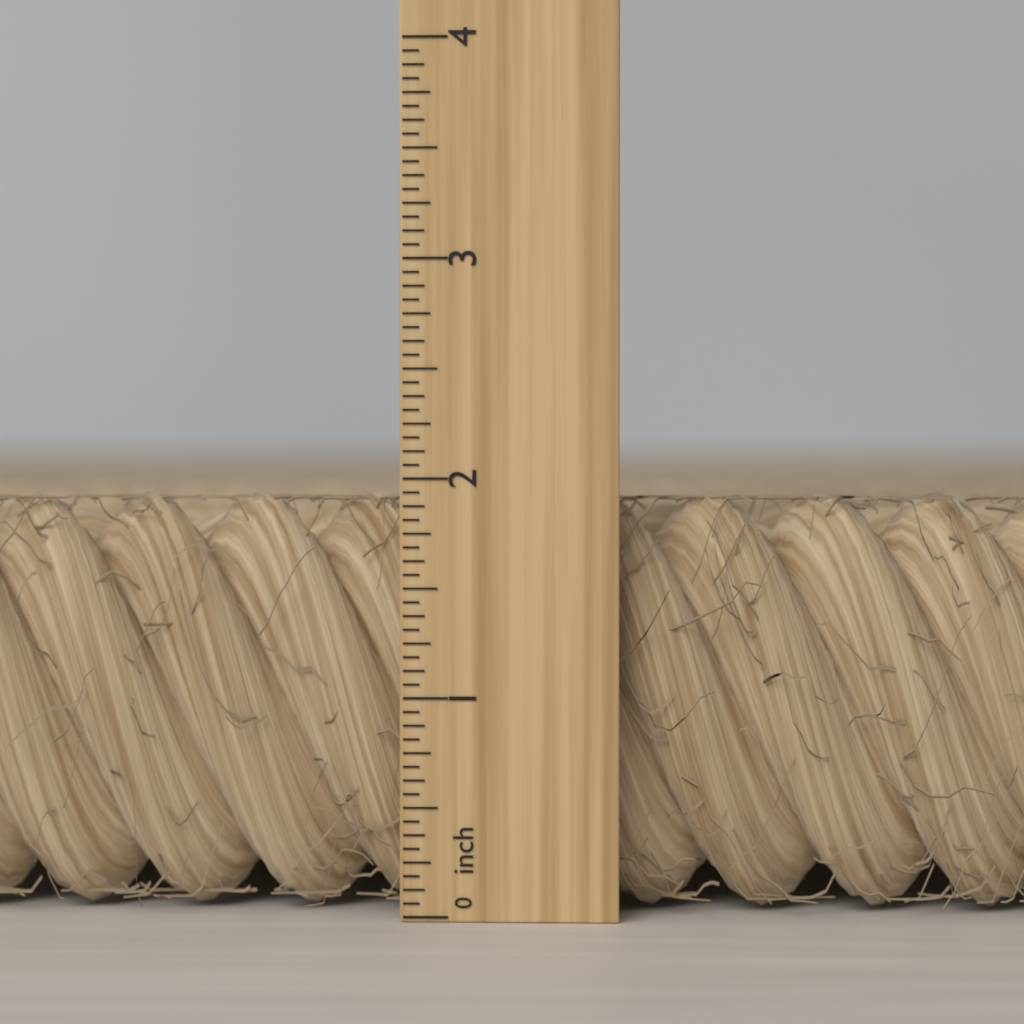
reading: 1.9375 inch
